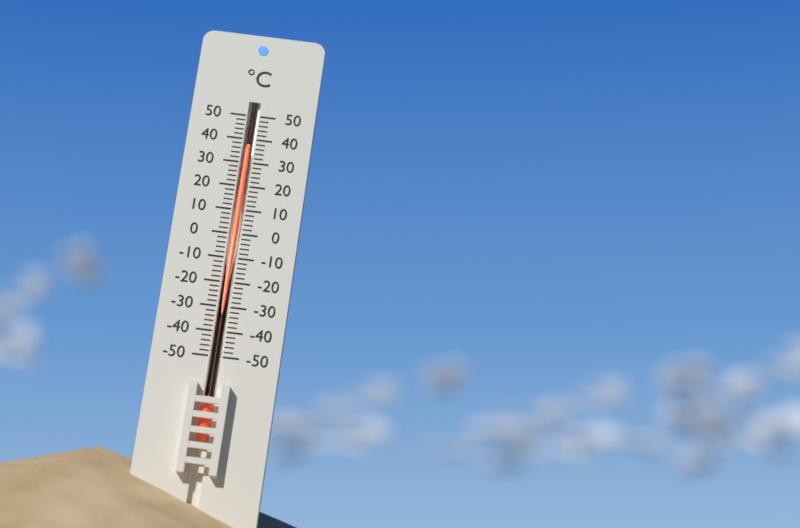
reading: 36 °C
